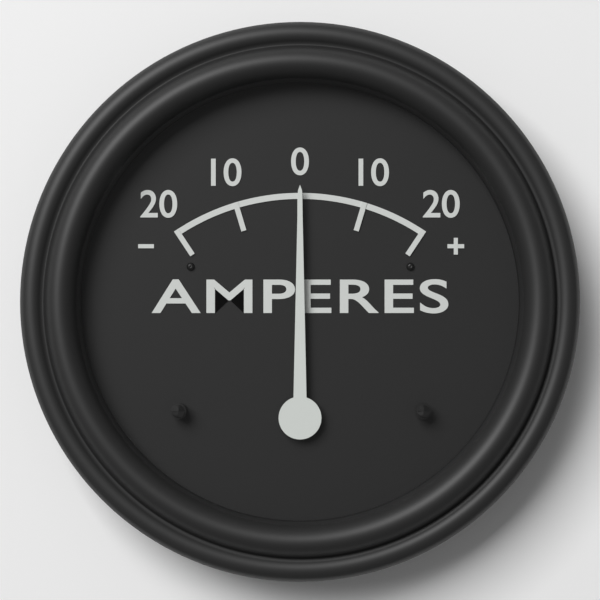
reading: 0 A
